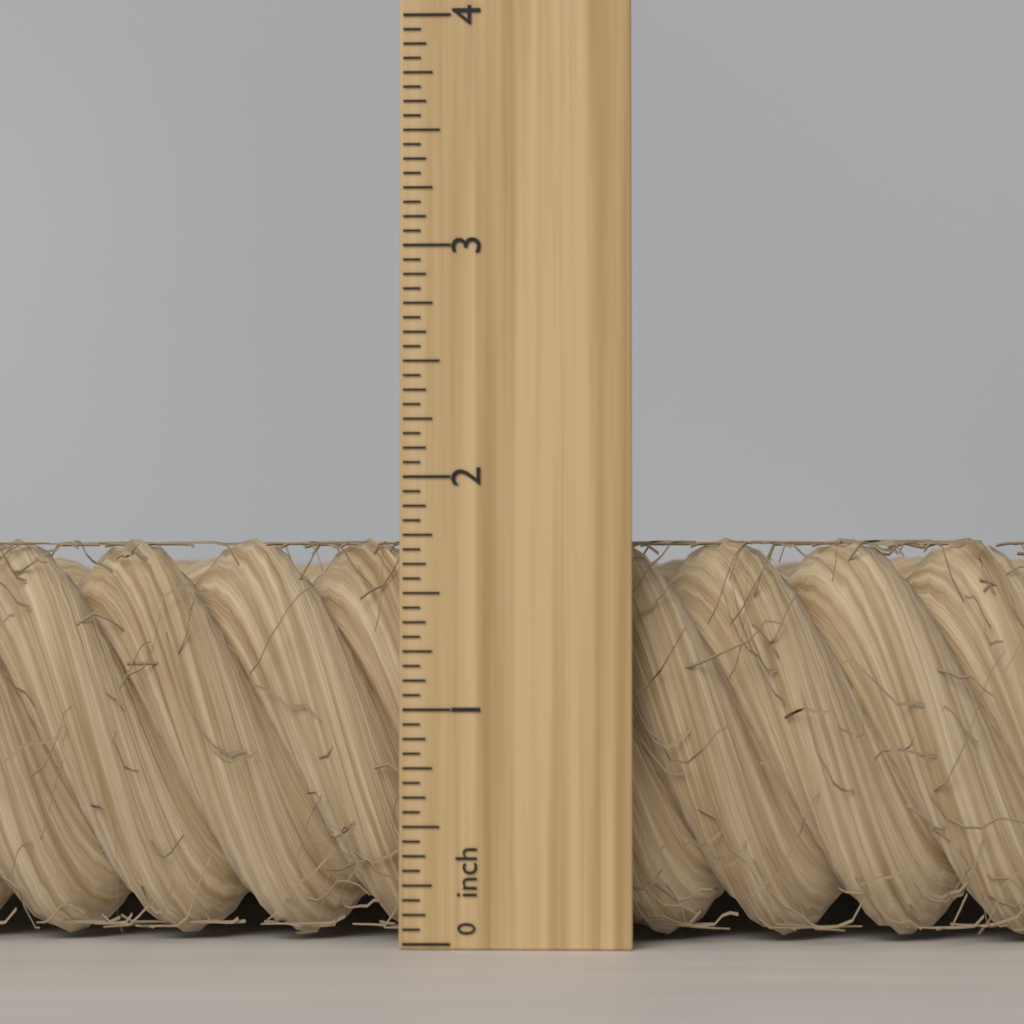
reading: 1.7500 inch
